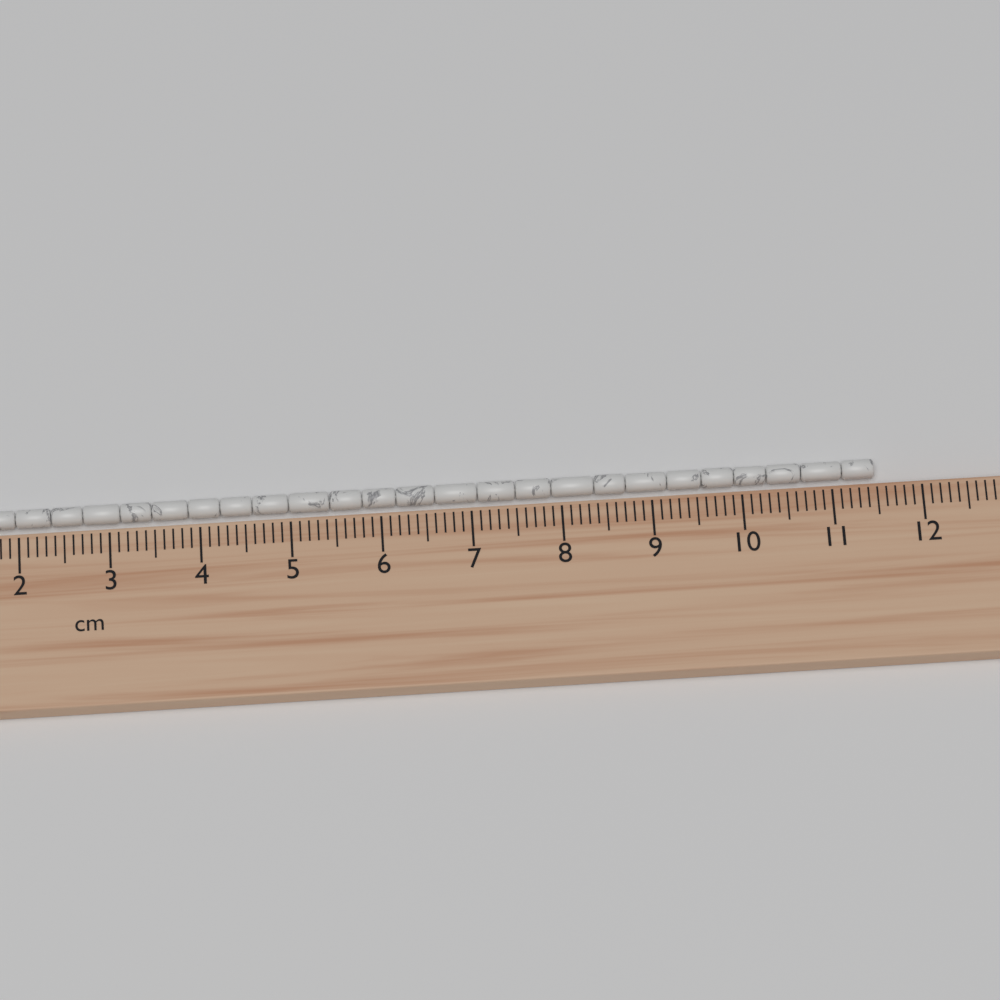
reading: 11.5 cm
